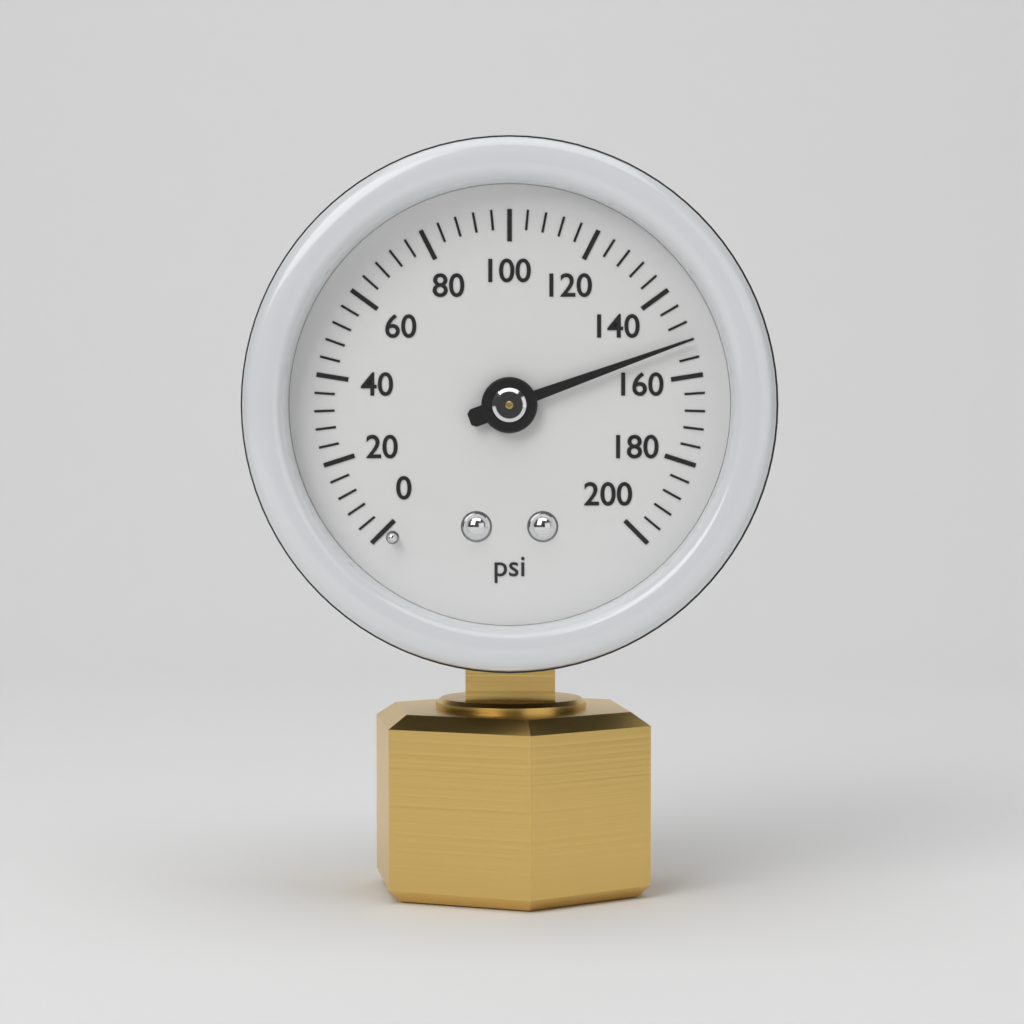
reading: 152 psi
